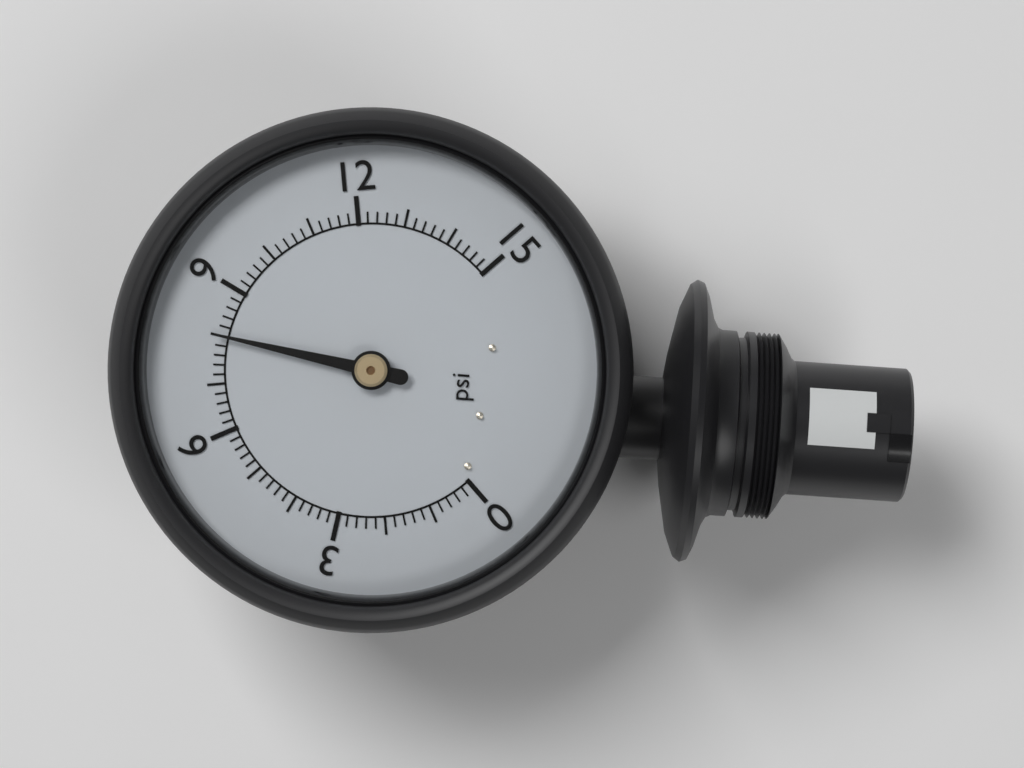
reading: 8.0 psi
